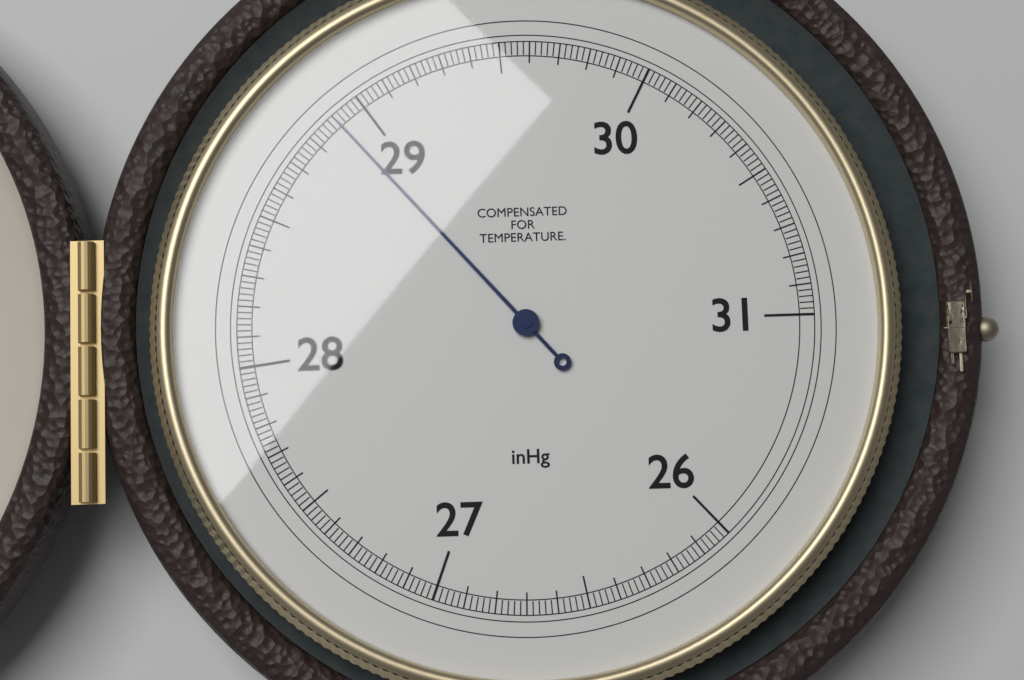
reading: 28.90 inHg
